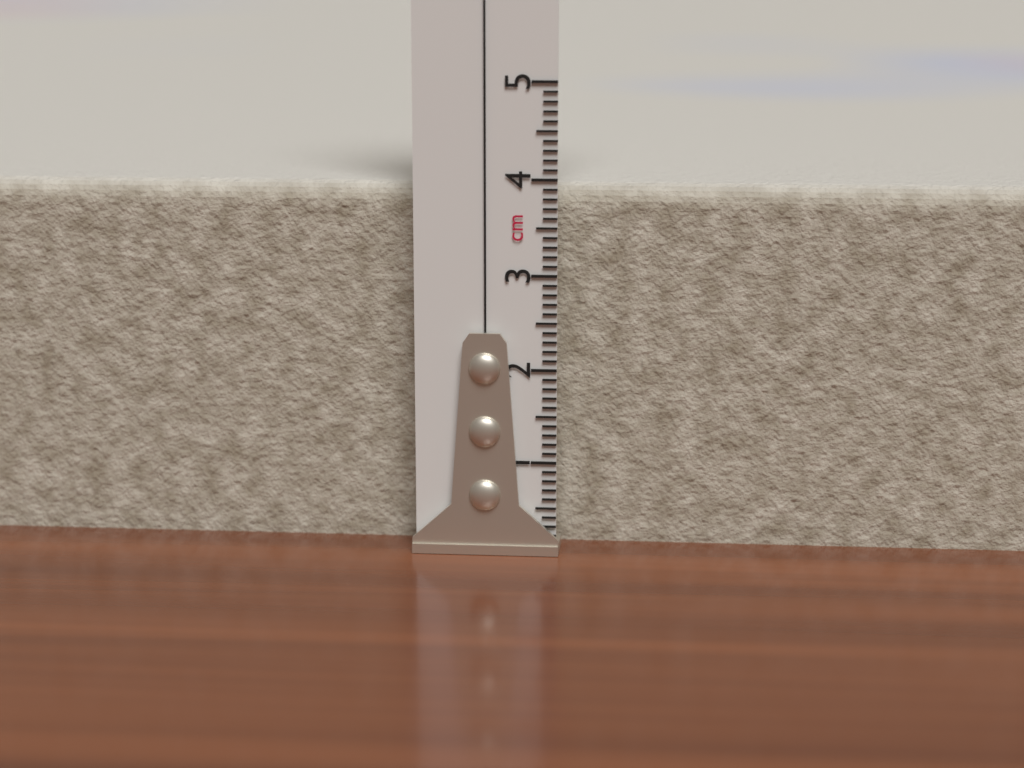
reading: 3.9 cm
